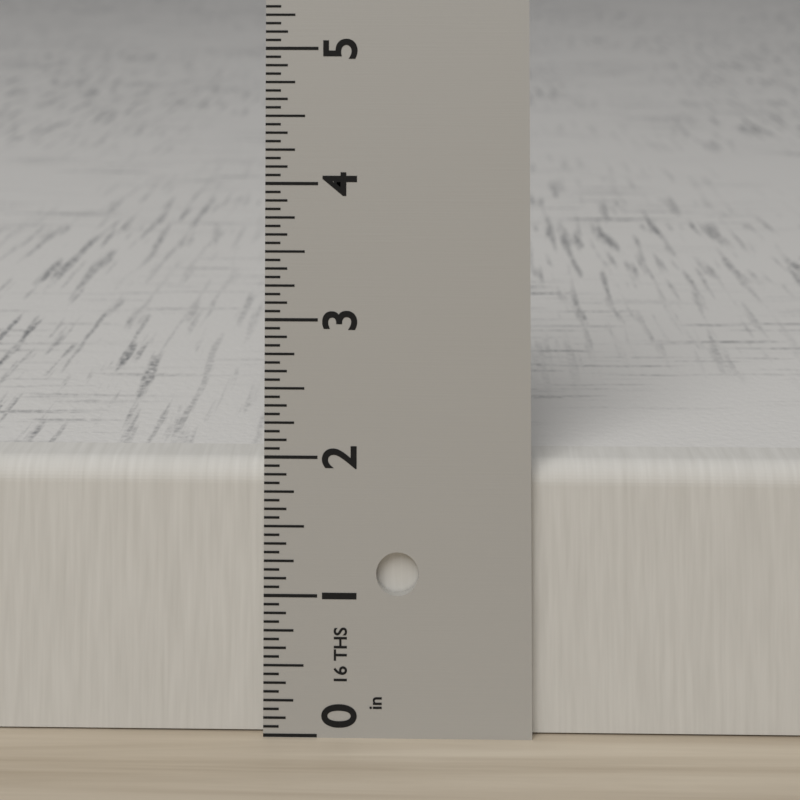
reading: 1.9375 in
